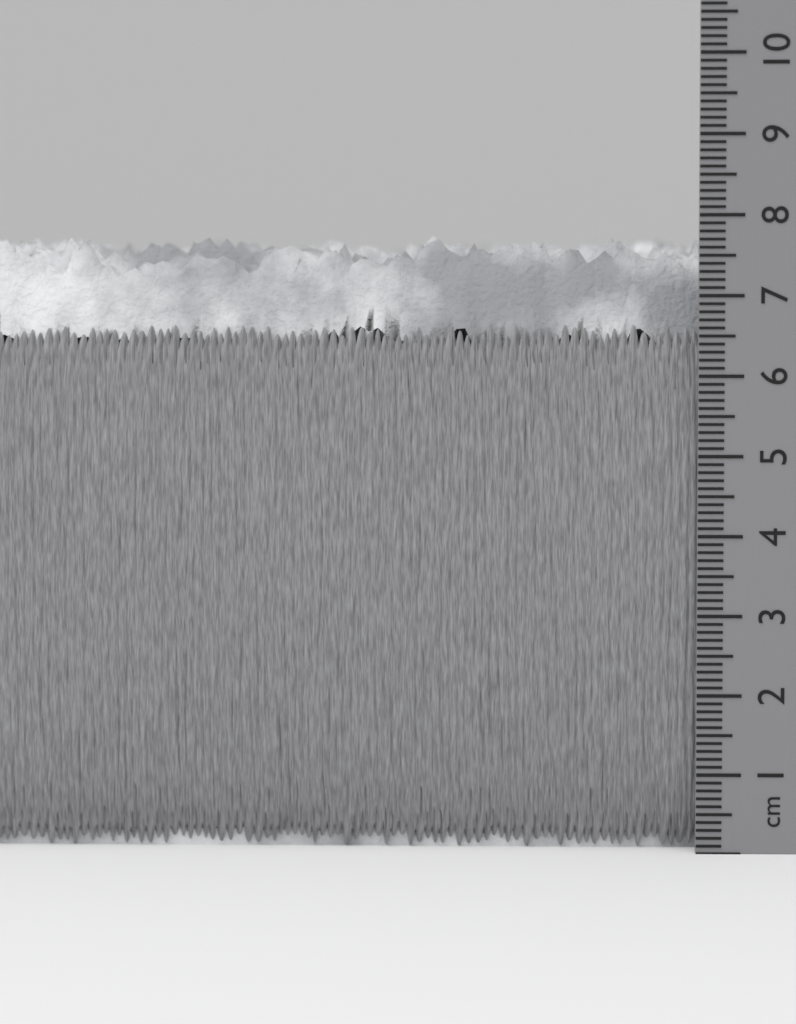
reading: 7.8 cm
